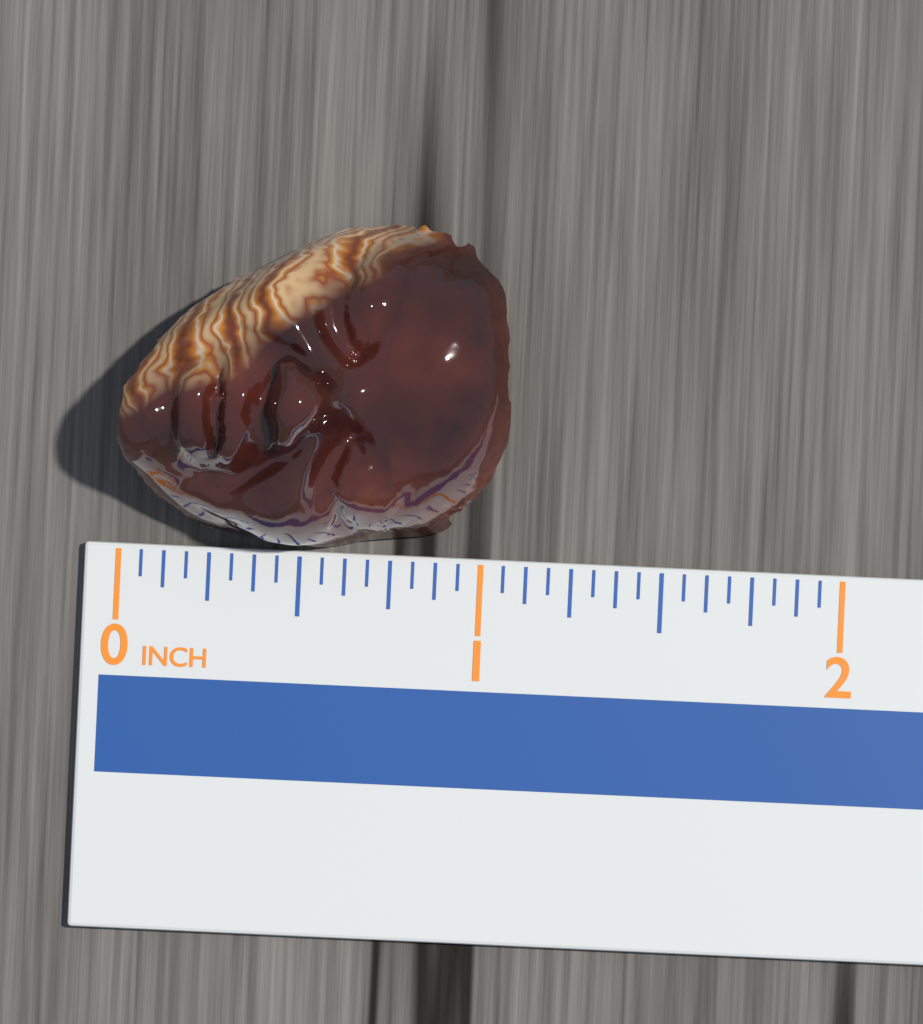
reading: 1.0625 in
